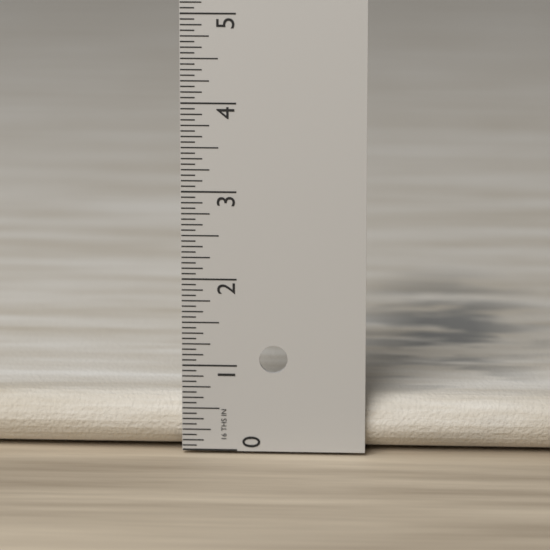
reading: 0.6250 in
